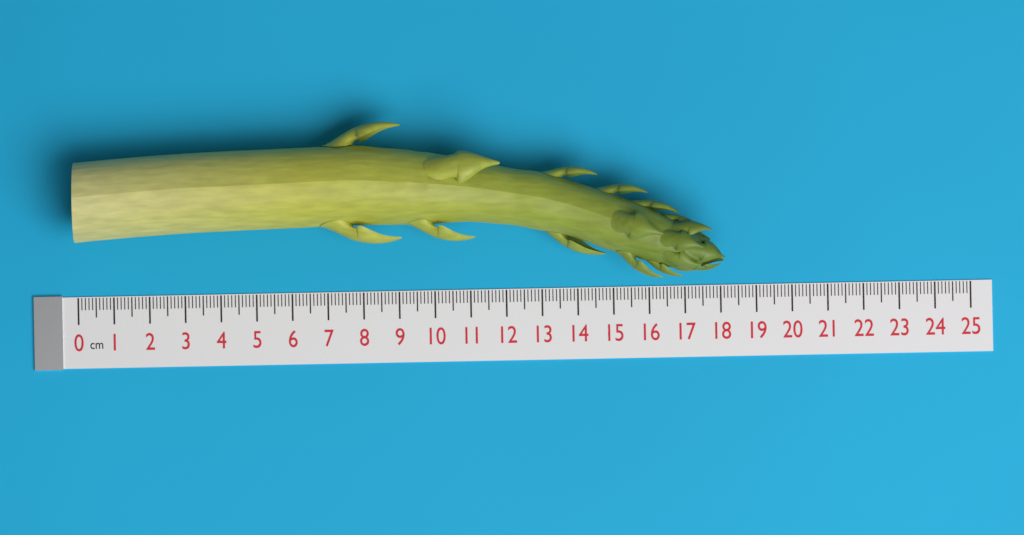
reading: 18.1 cm
